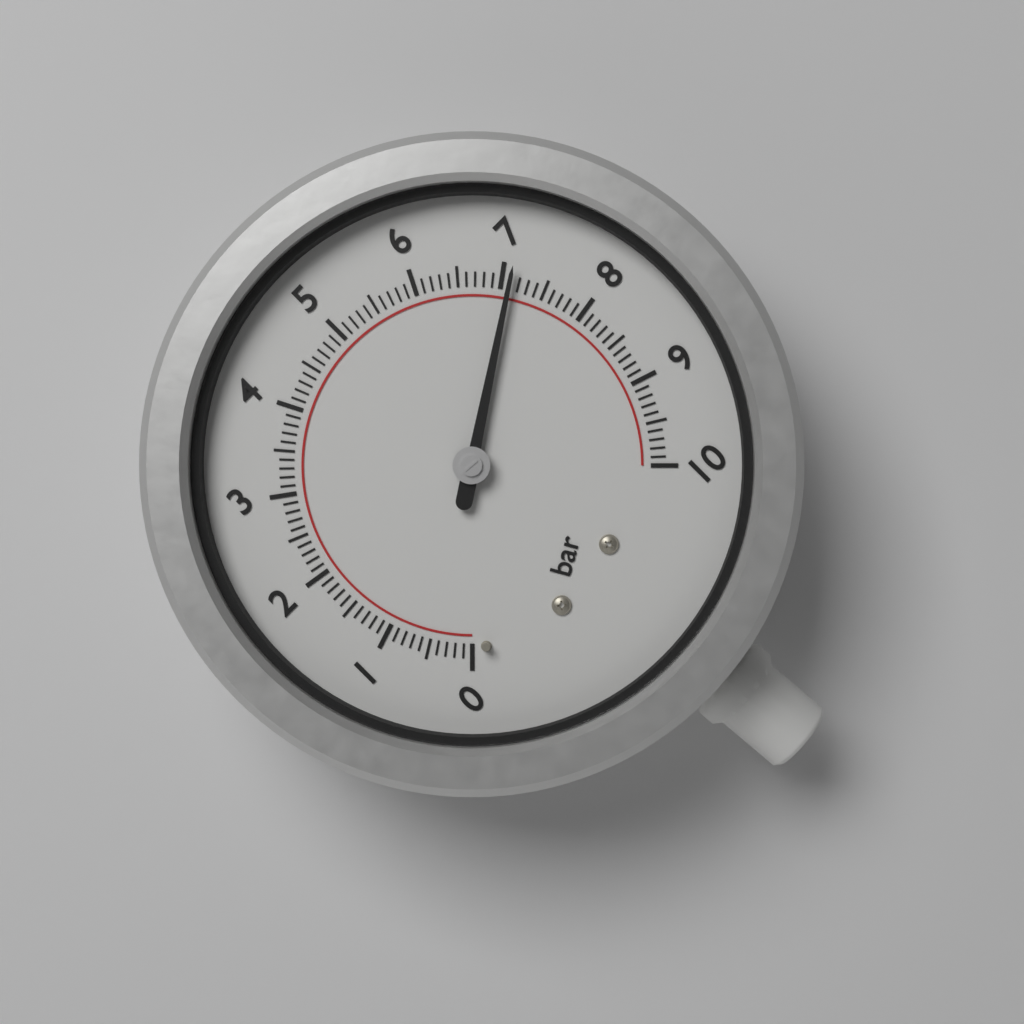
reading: 7.1 bar
